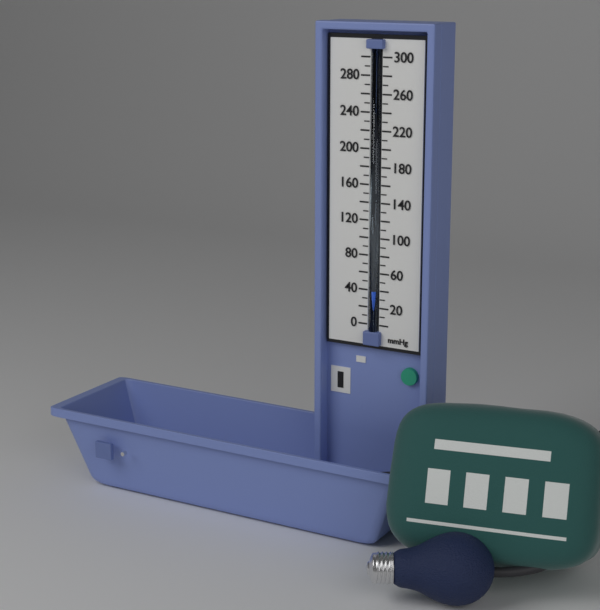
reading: 40 mmHg
